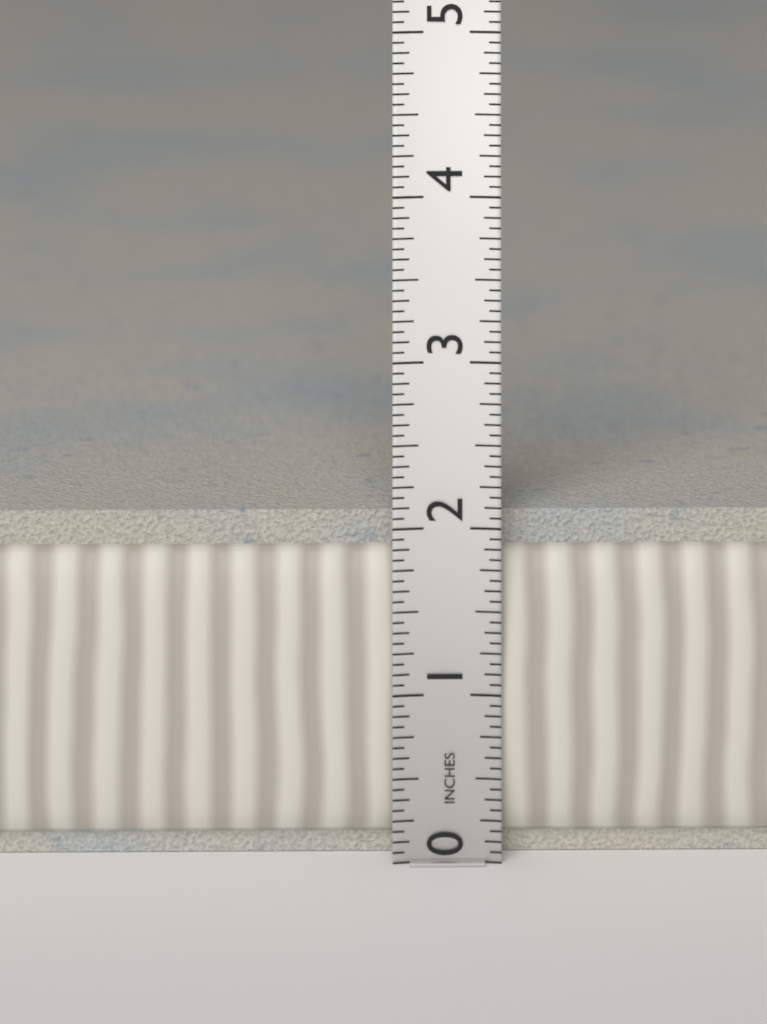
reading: 2.0625 in
